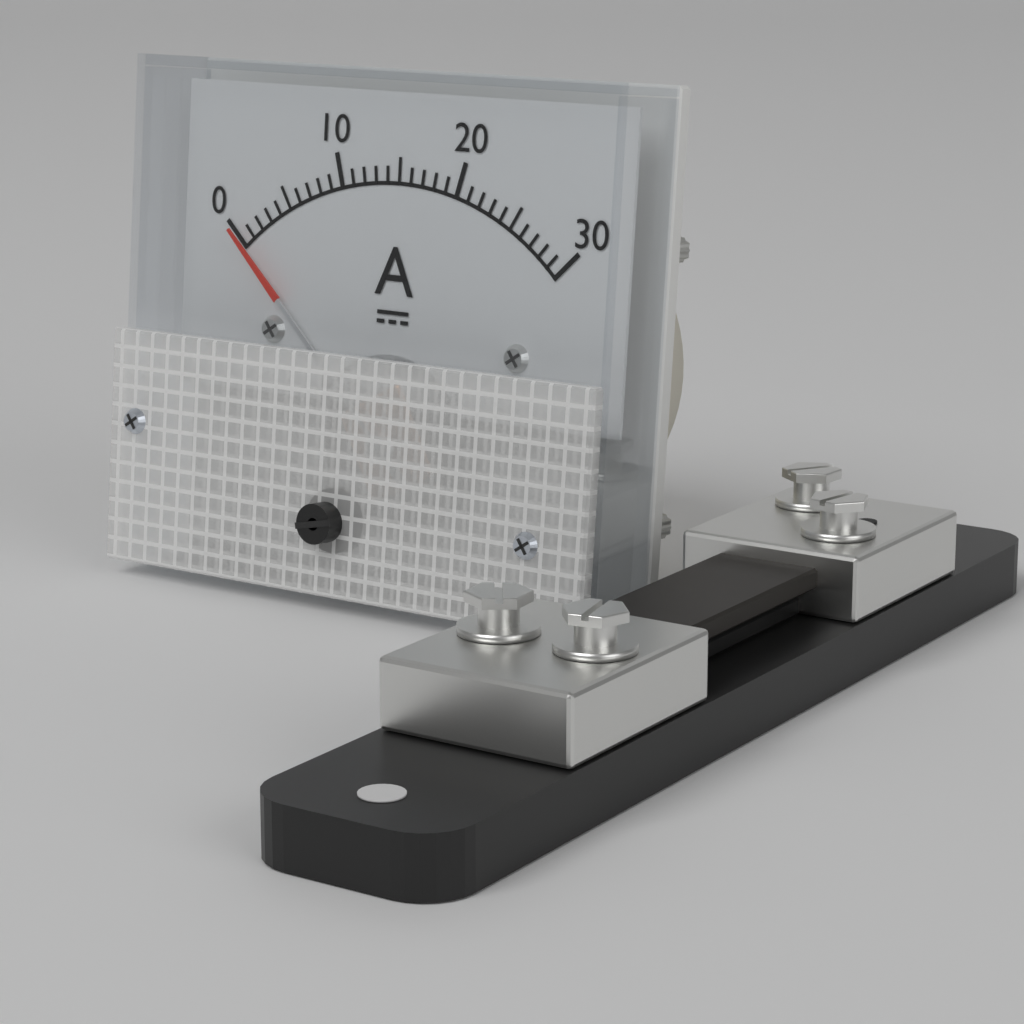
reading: 0 A
